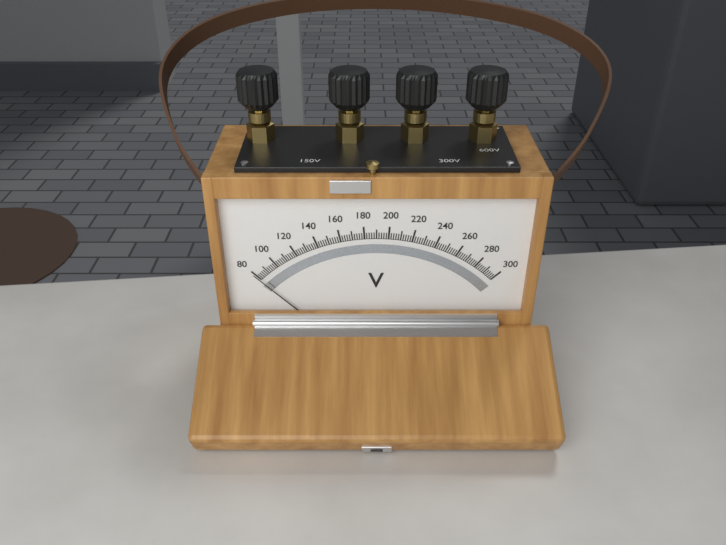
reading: 80 V
